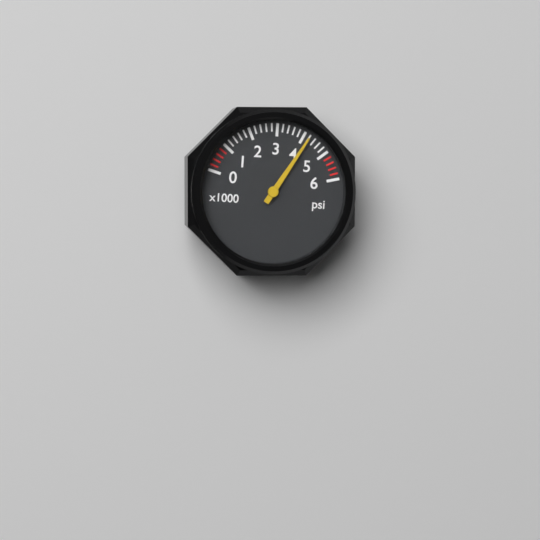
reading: 4200 psi
